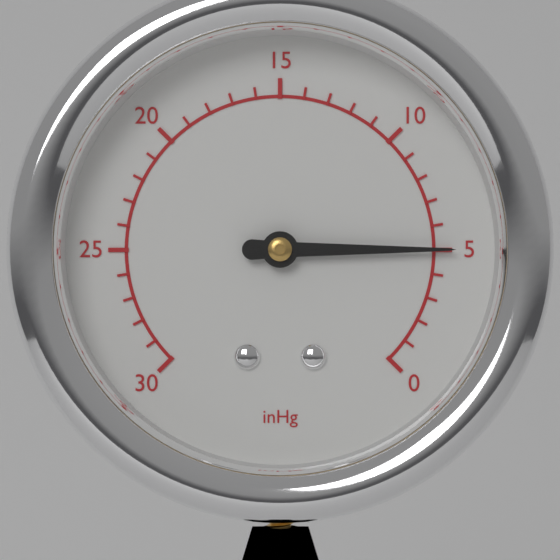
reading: 5 inHg
